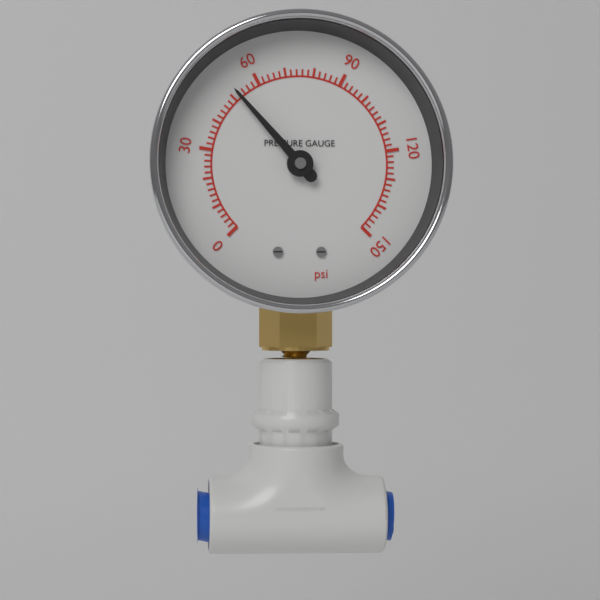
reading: 52 psi
